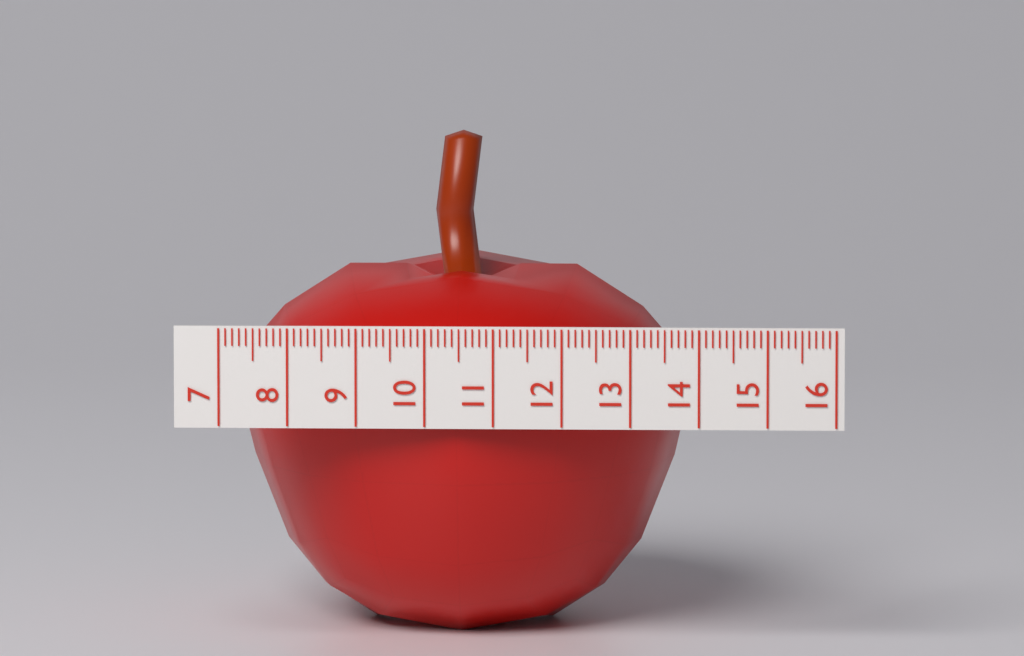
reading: 13.9 (no unit)
